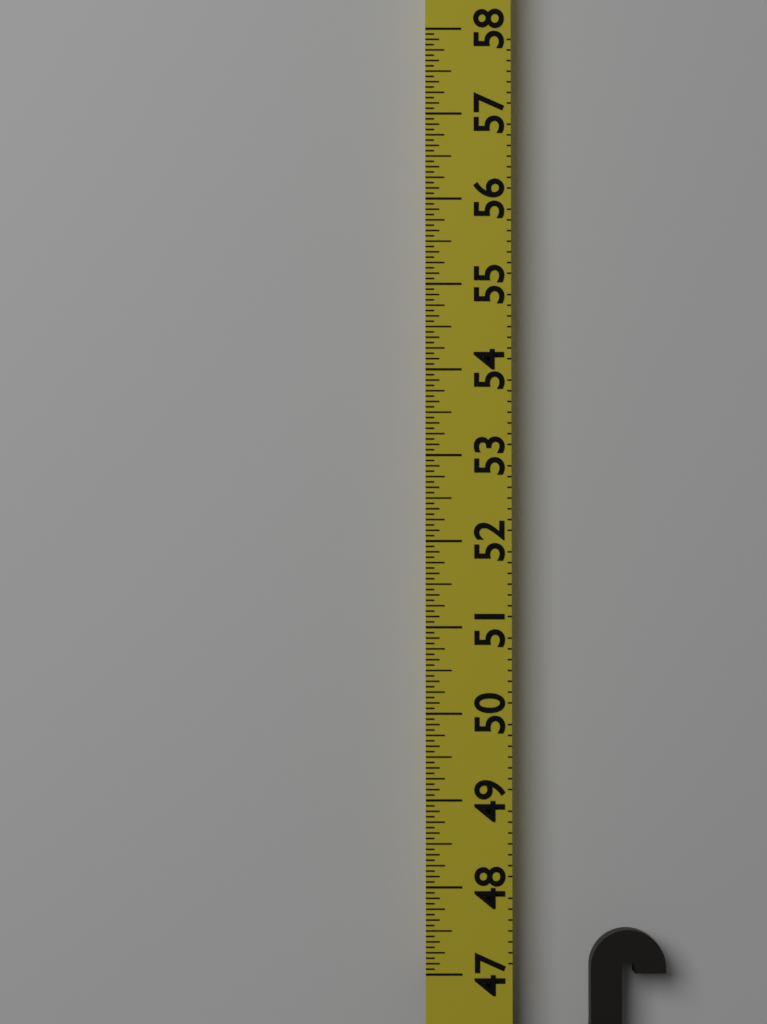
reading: 47.5000 (no unit)
